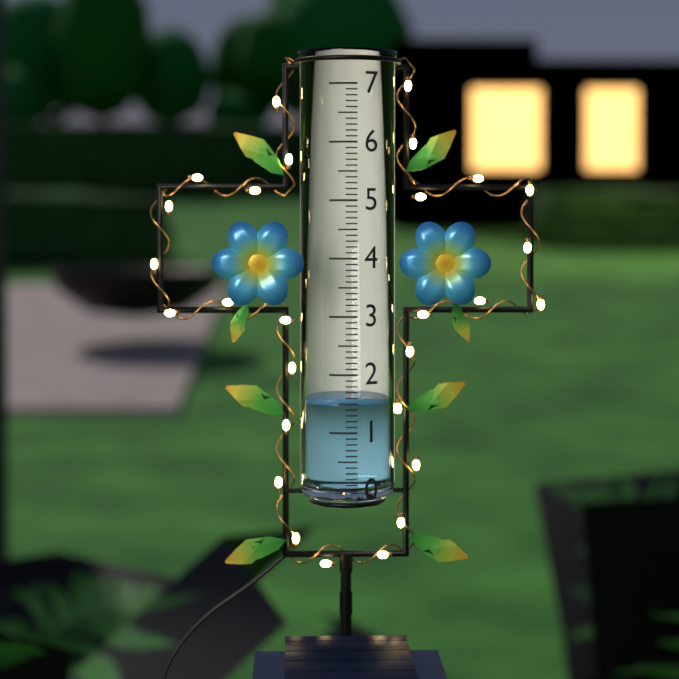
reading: 1.5 (no unit)
